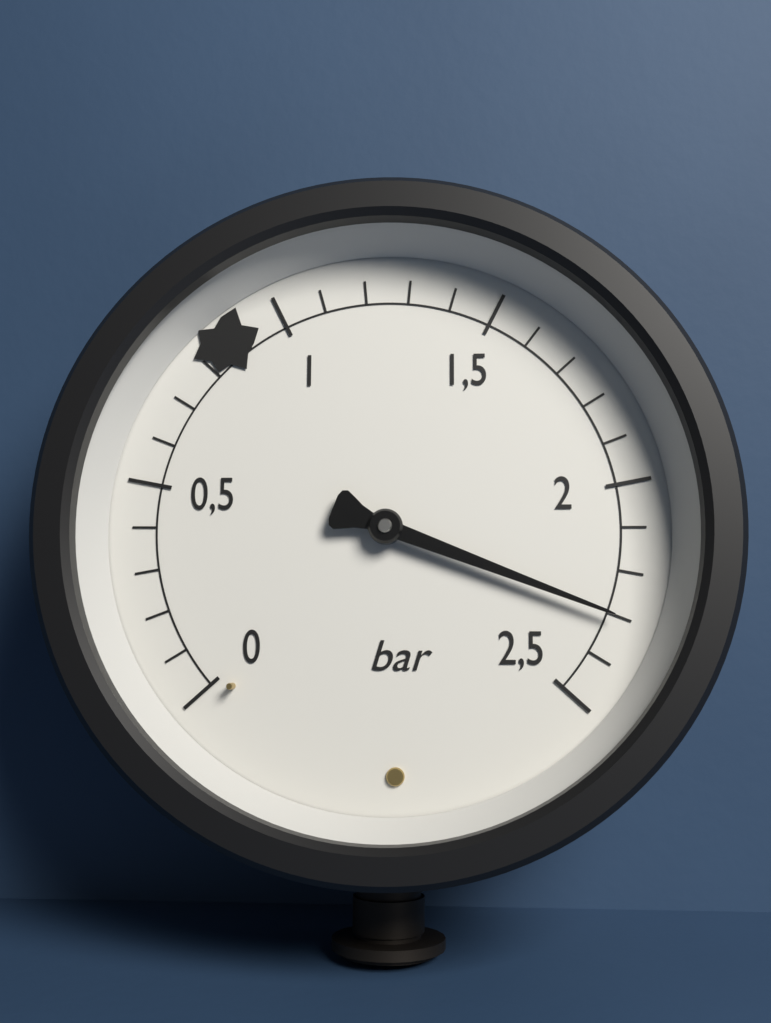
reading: 2.3 bar
